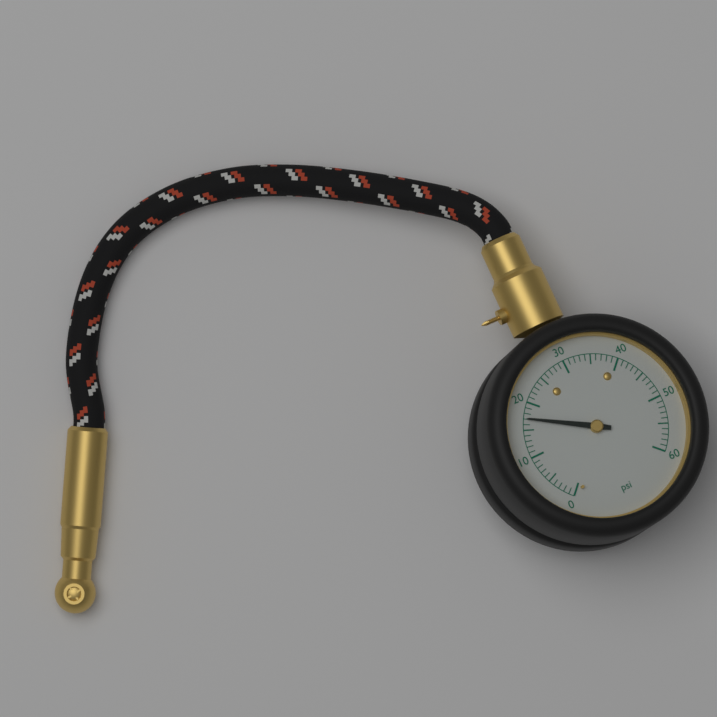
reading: 17 psi
